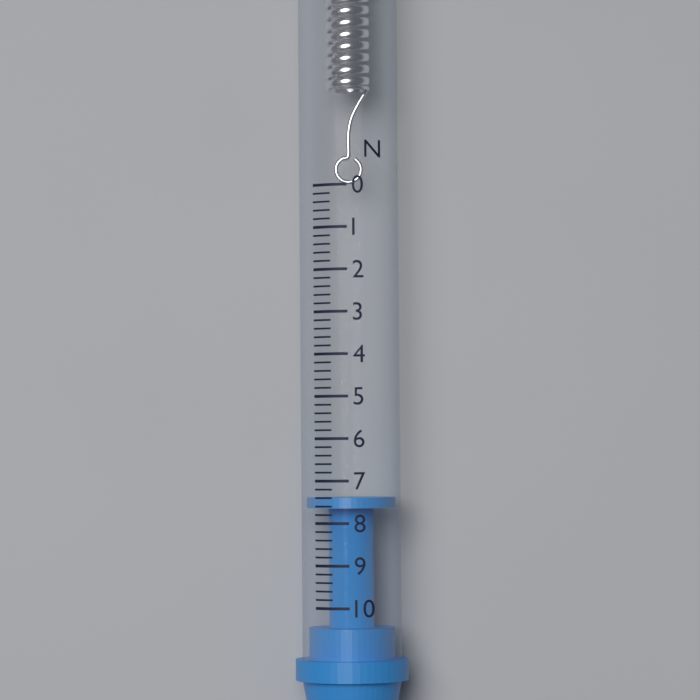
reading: 7.4 N
